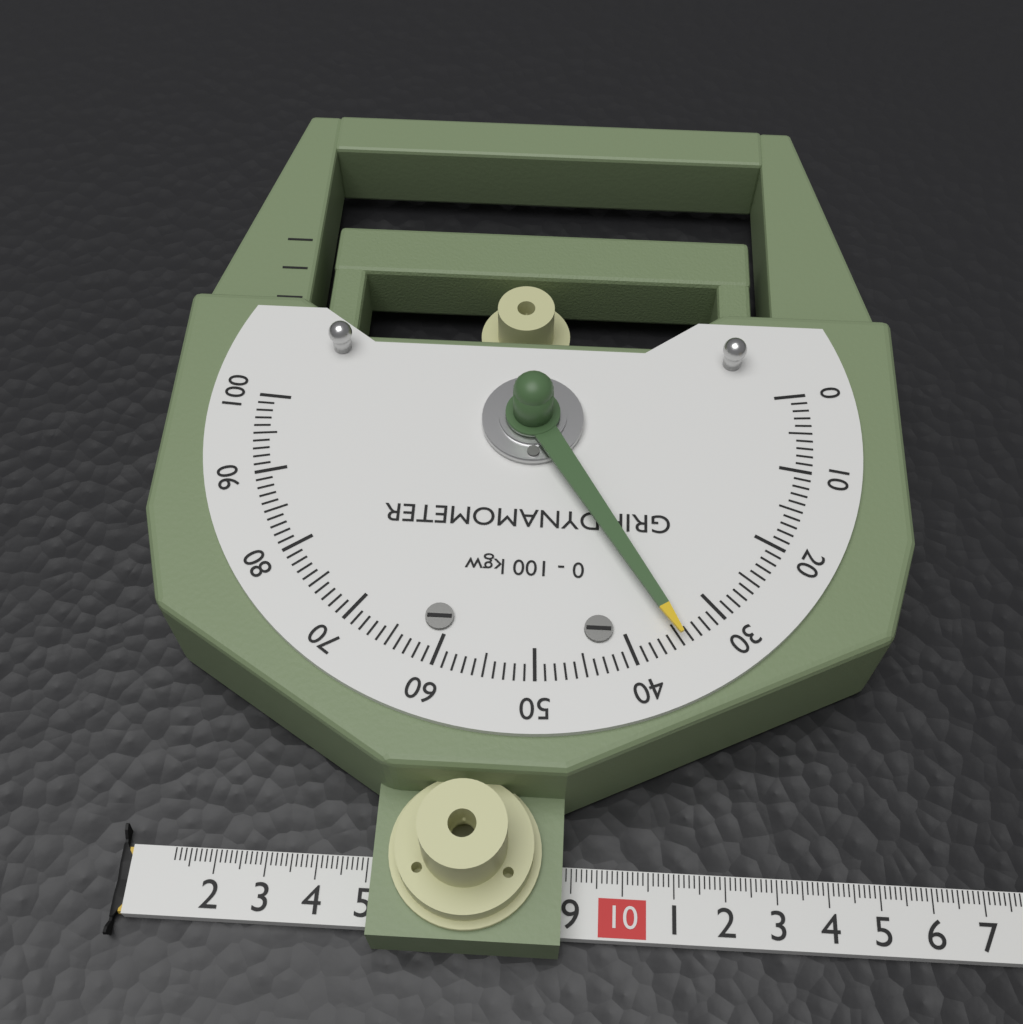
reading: 35 kgw
